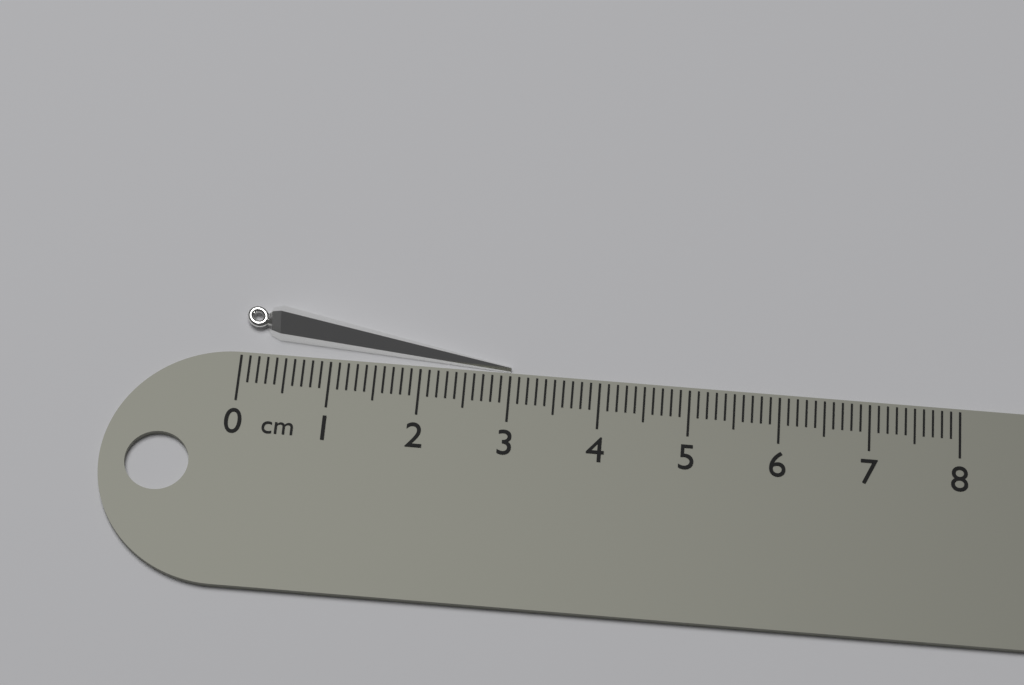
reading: 3.0 cm
